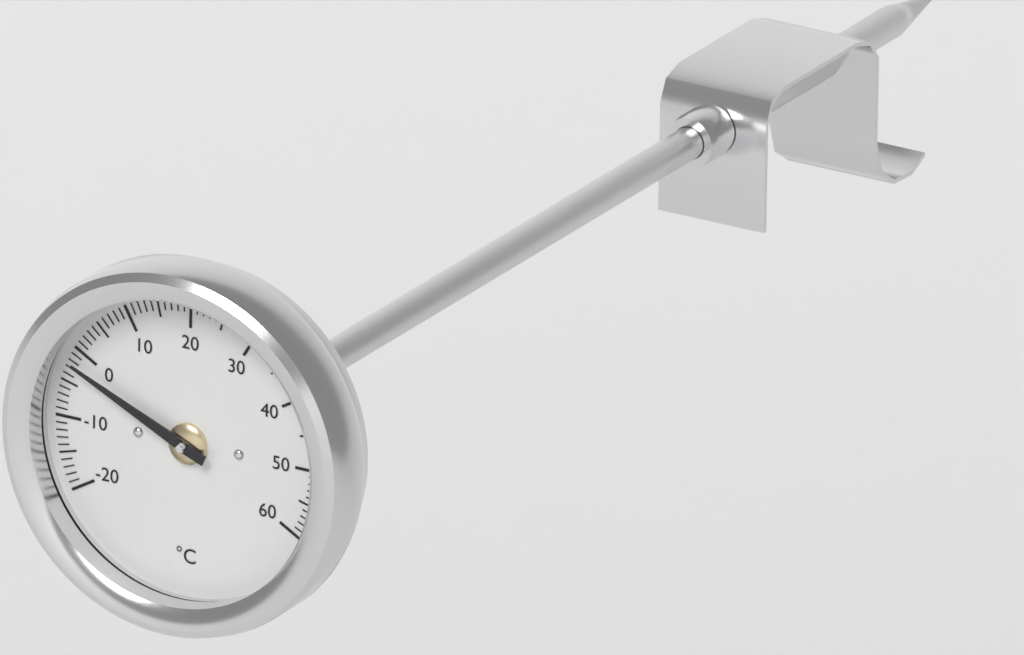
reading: -2 °C
